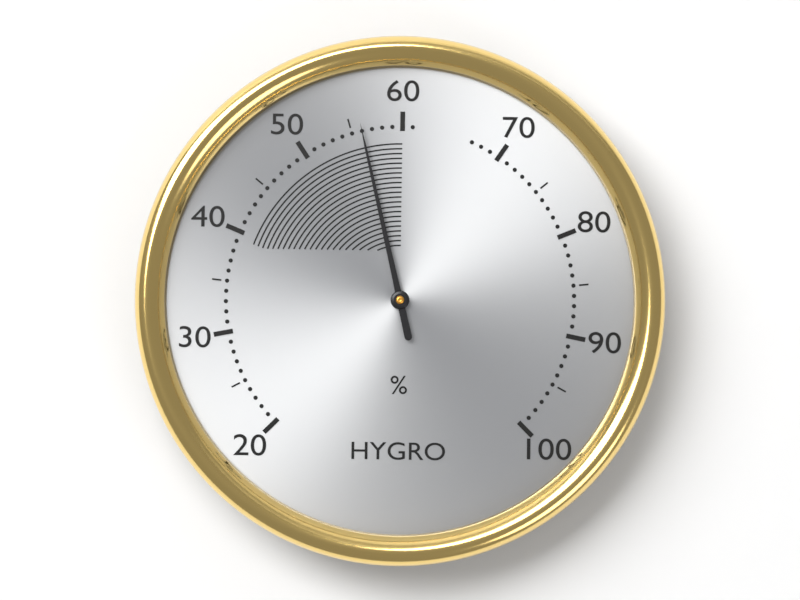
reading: 56 %
